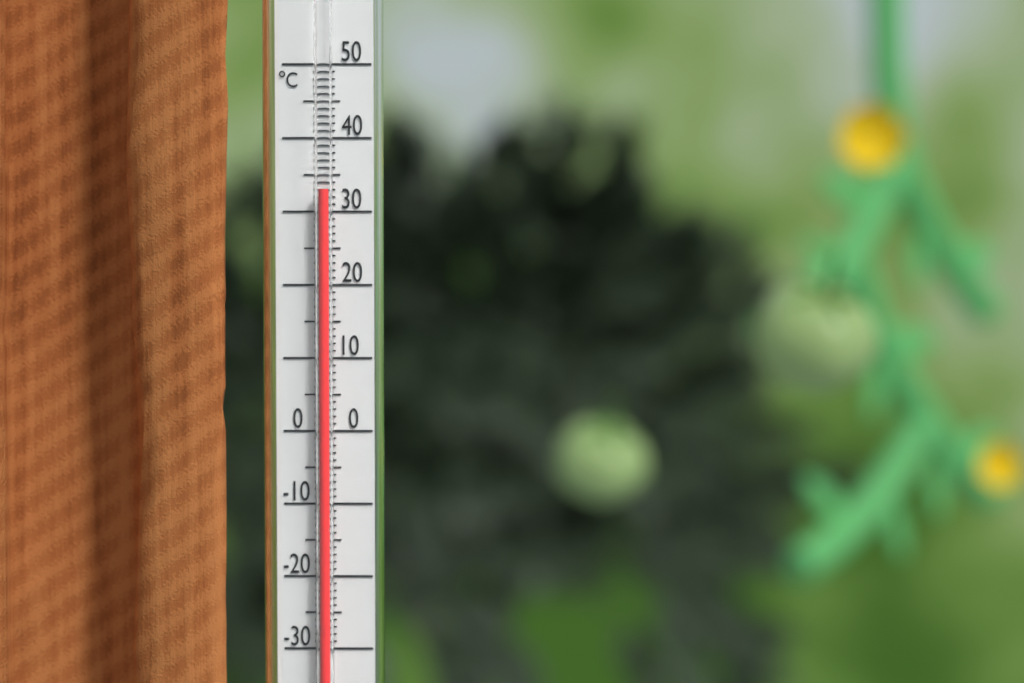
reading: 33 °C
